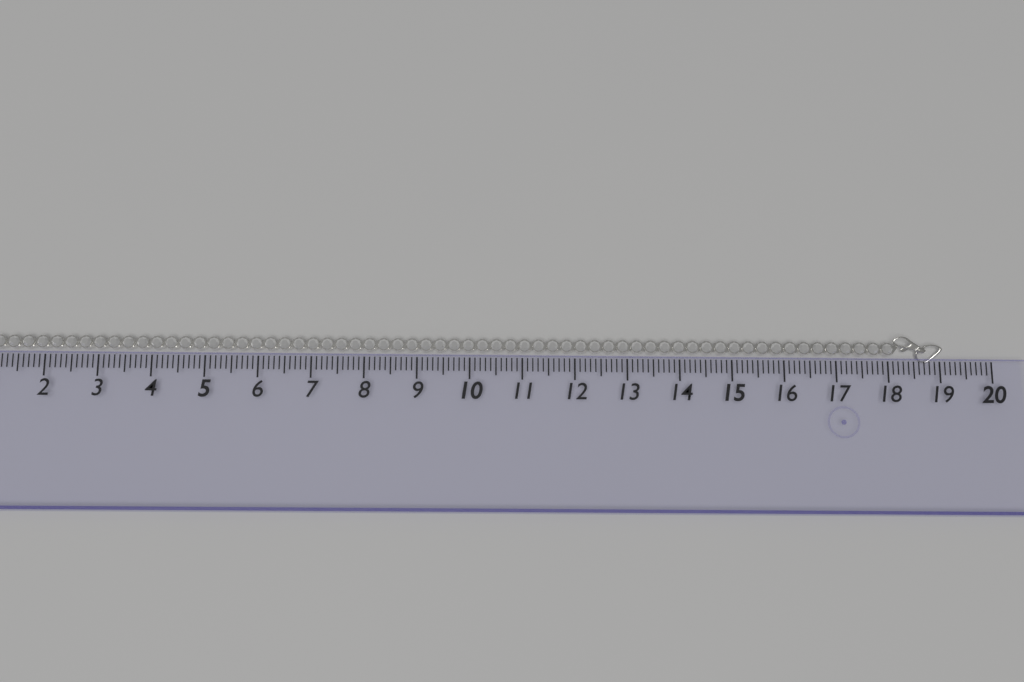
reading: 19.1 (no unit)
